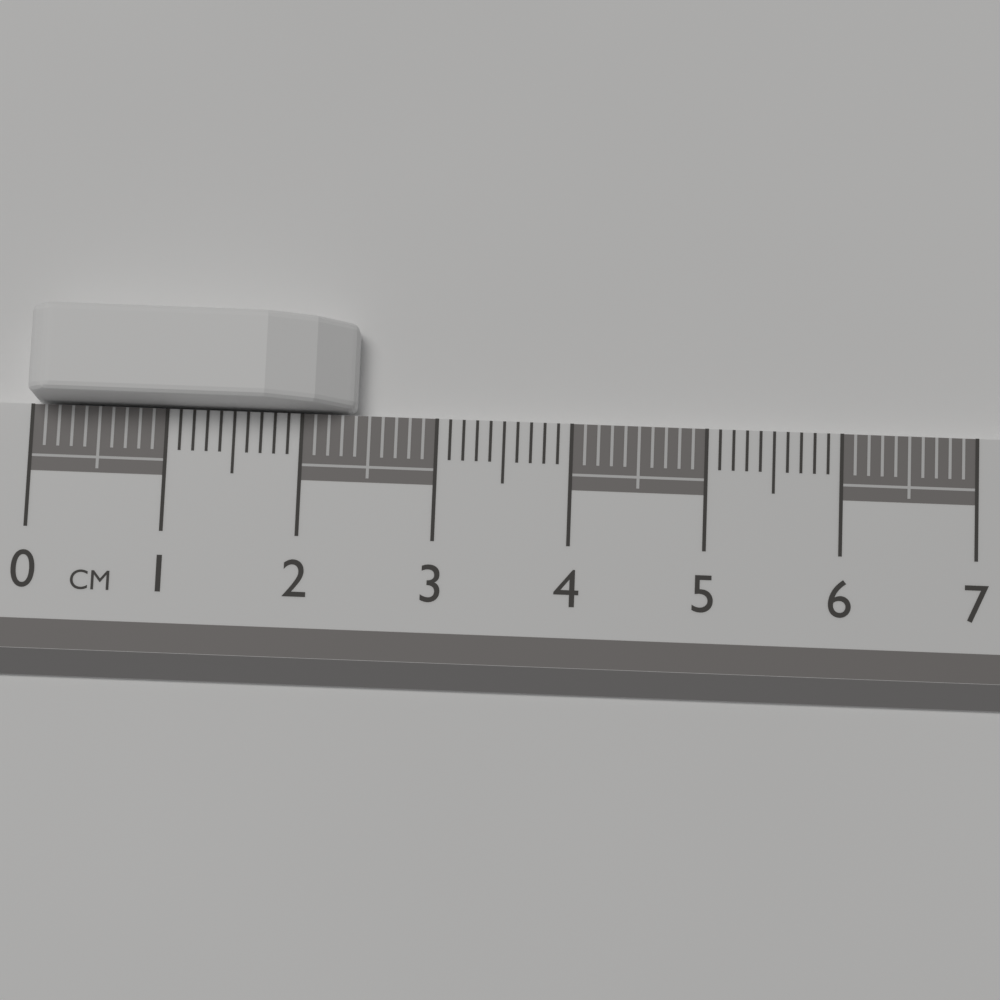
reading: 2.4 cm
